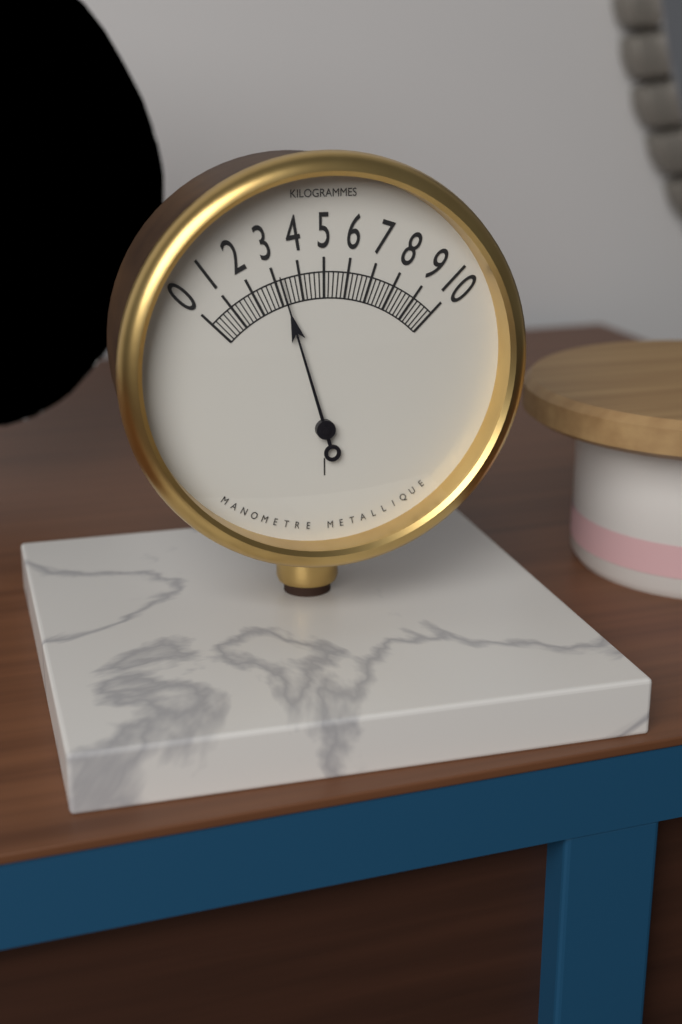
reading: 3.2 kg
